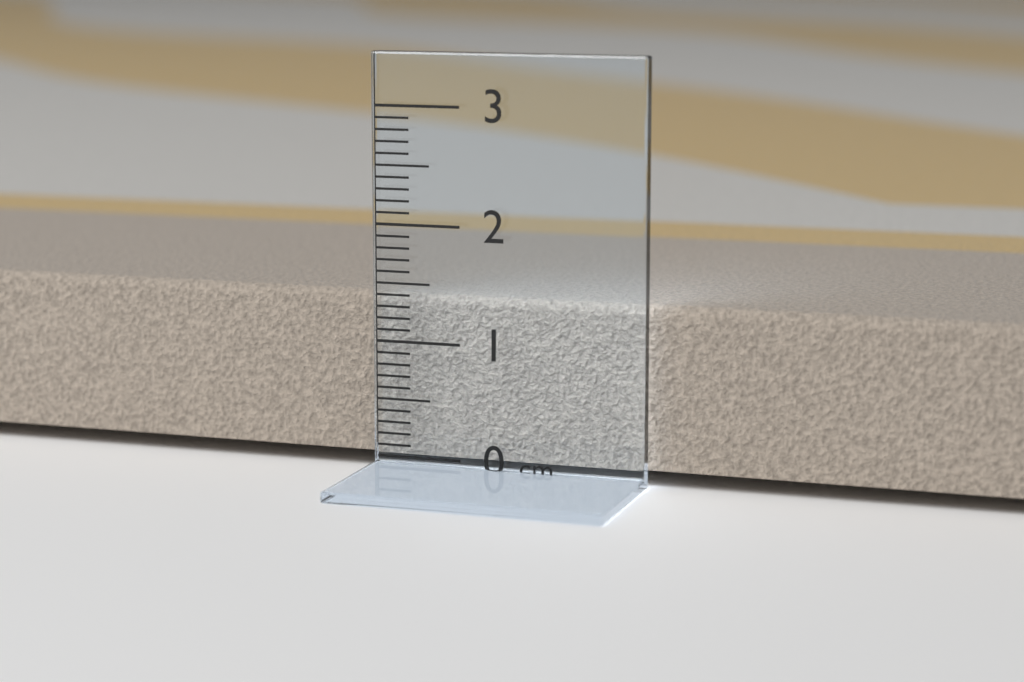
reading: 1.4 cm
